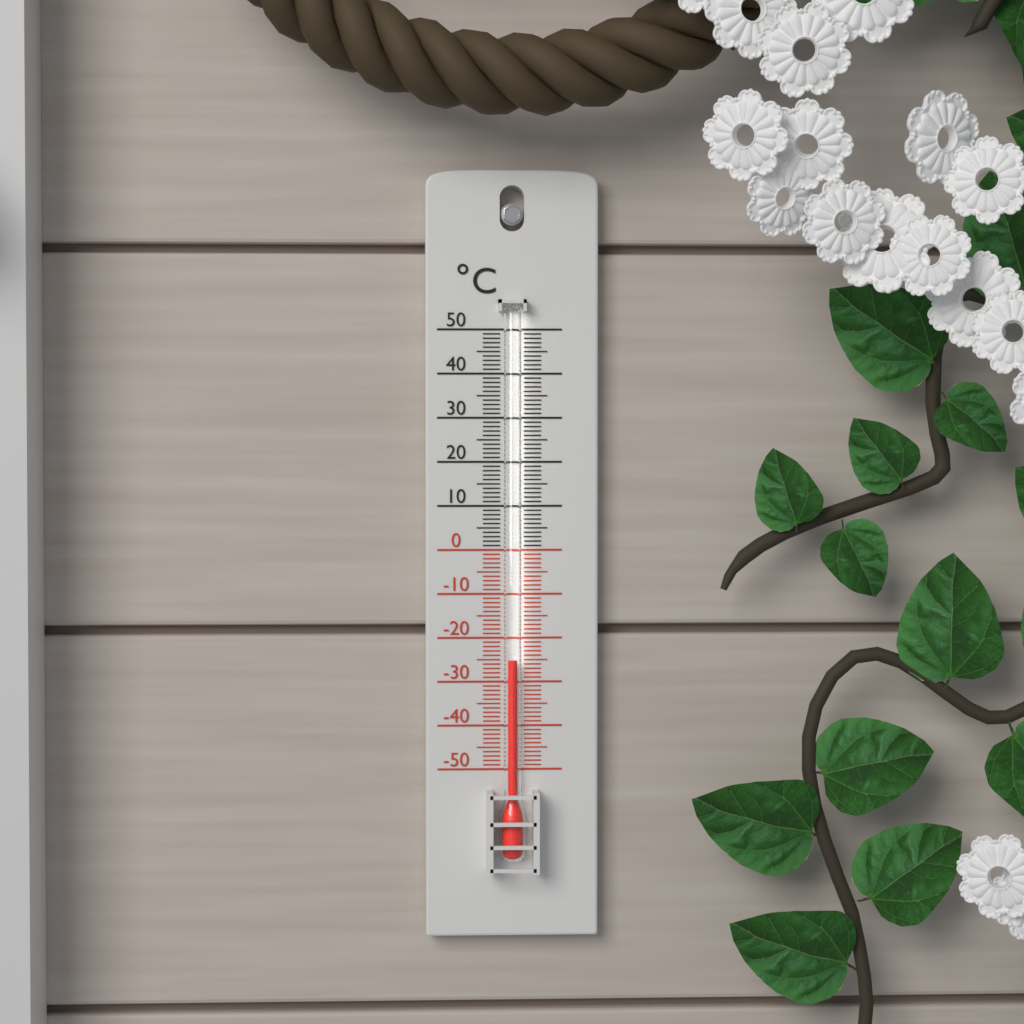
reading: -25 °C
